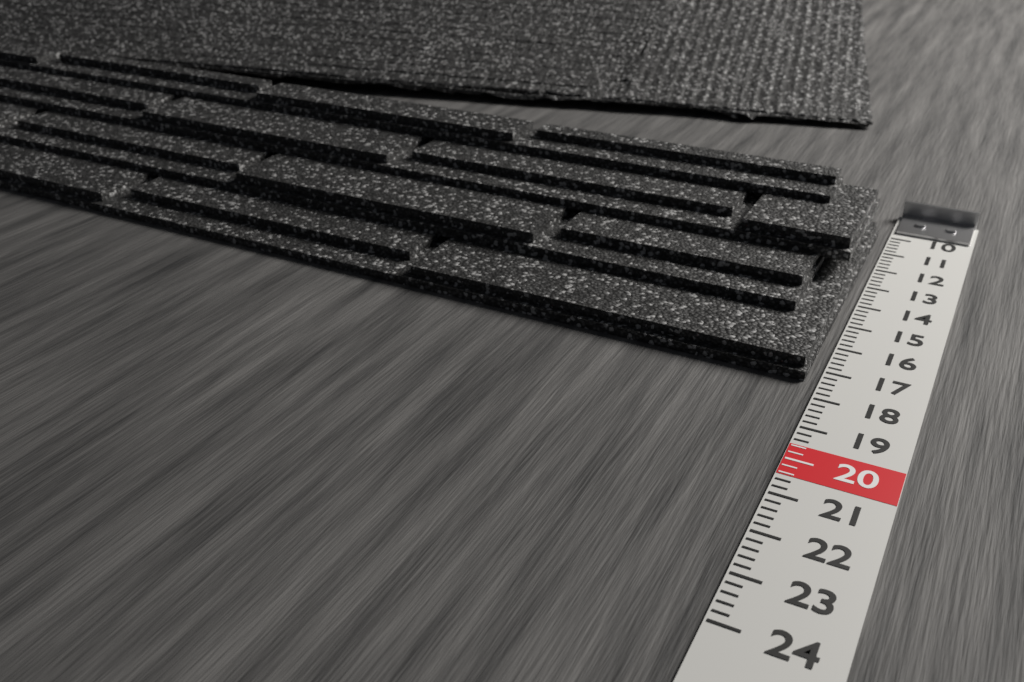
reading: 17.4 (no unit)
